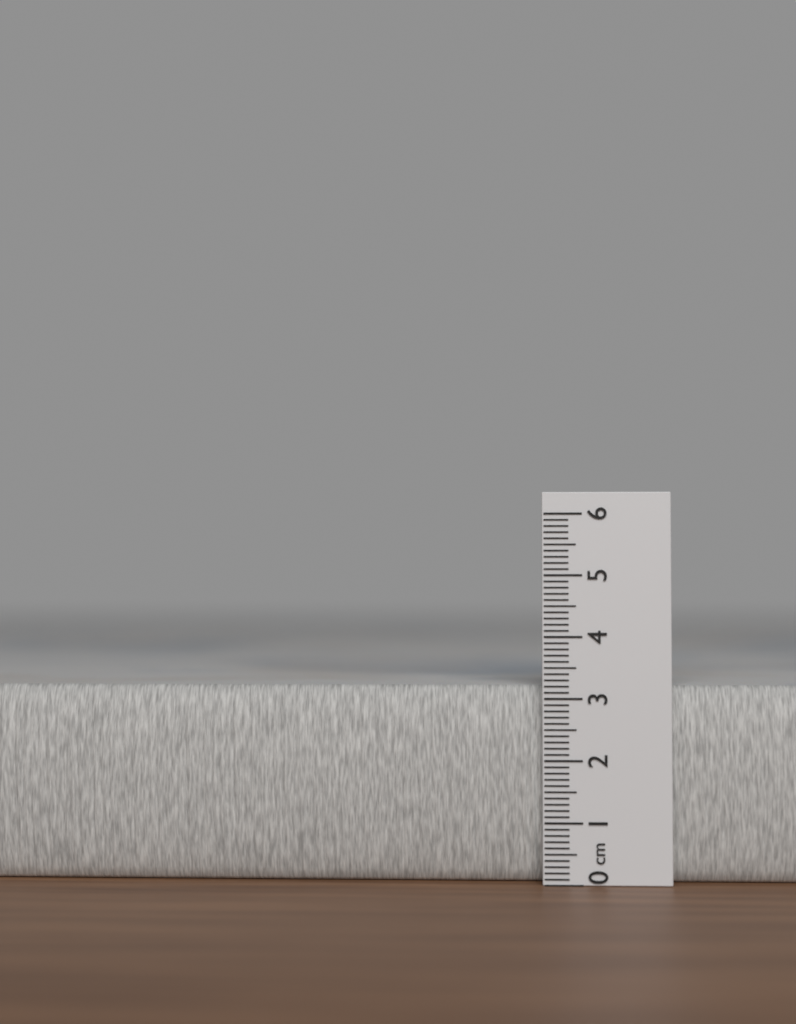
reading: 3.2 cm
